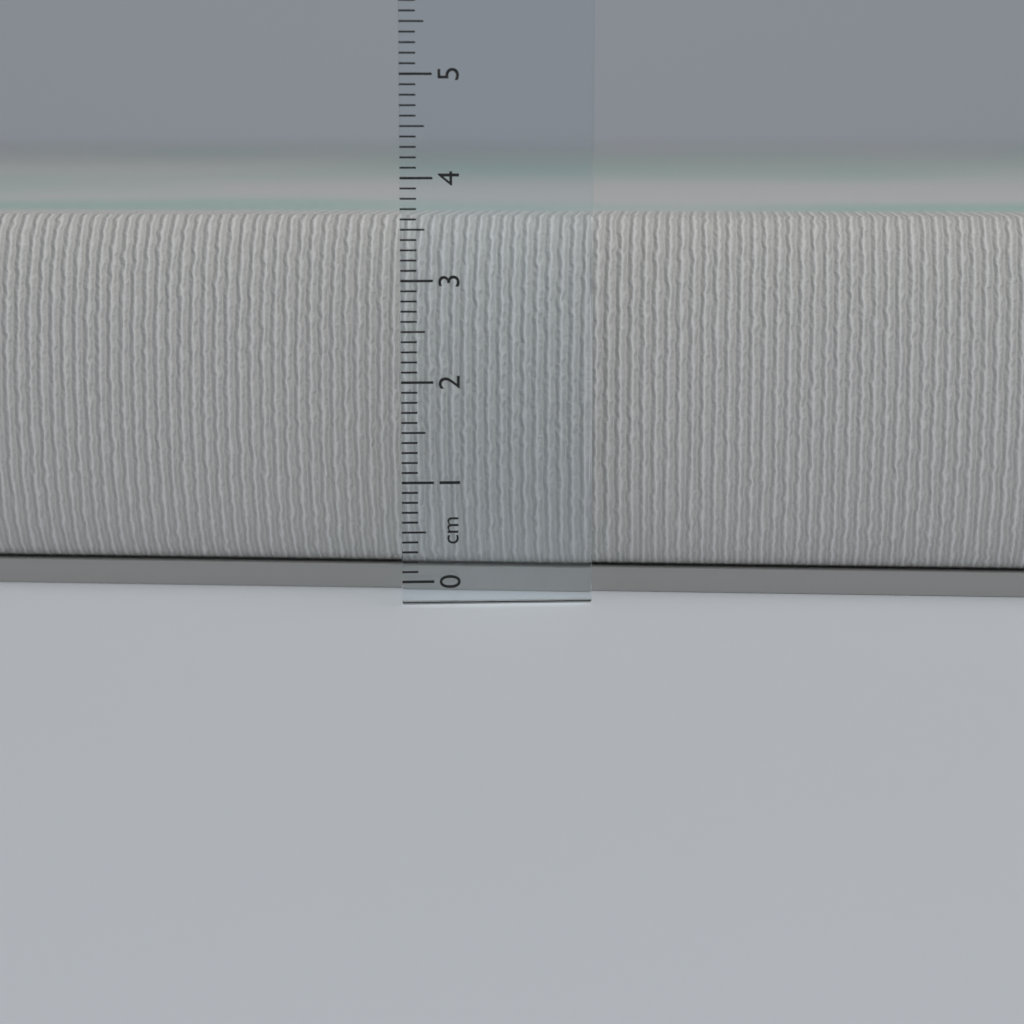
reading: 3.6 cm
